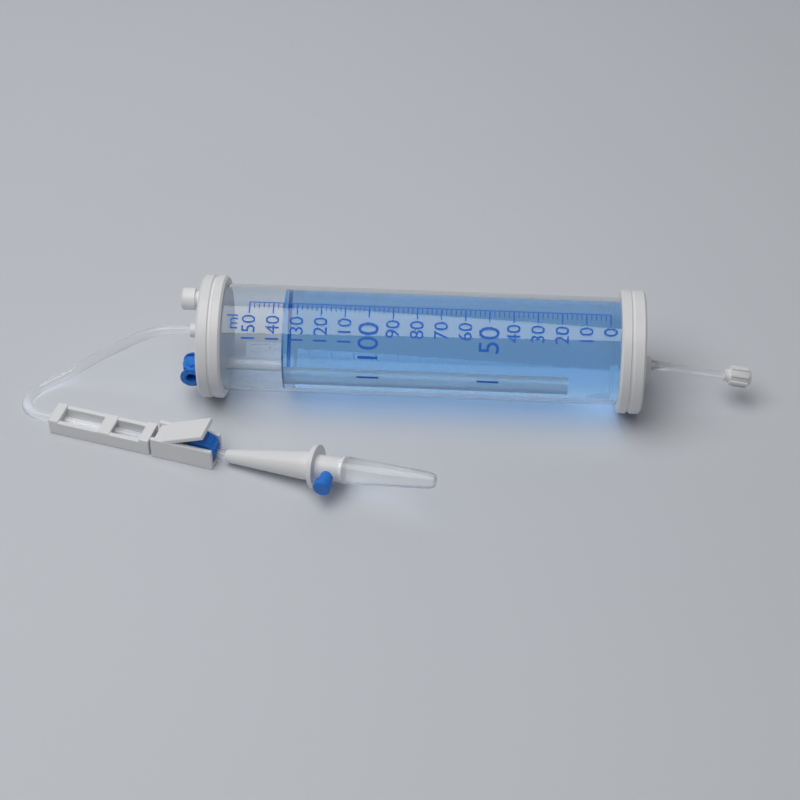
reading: 136 ml
